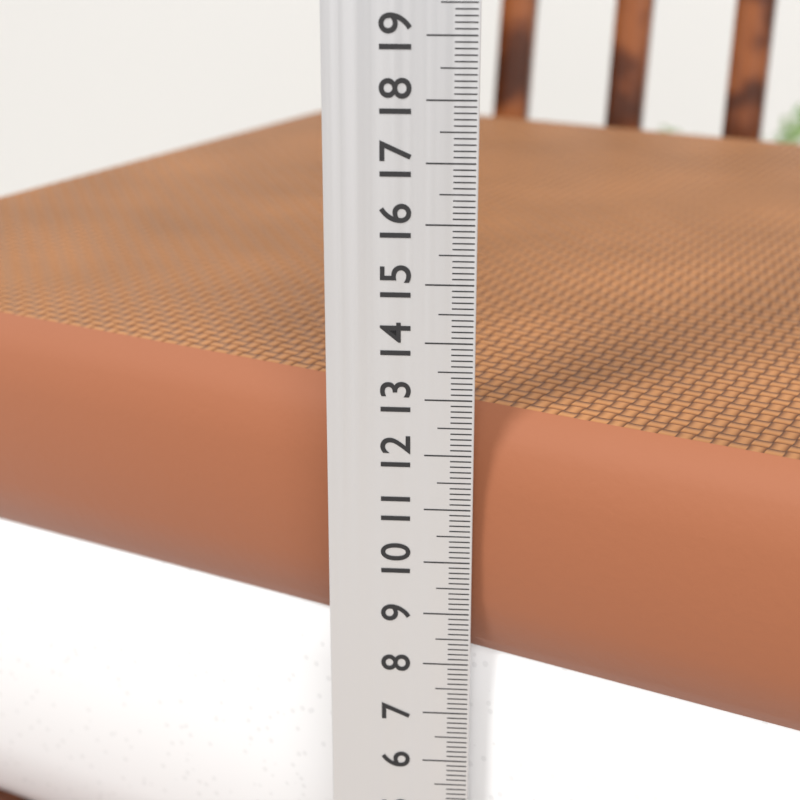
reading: 12.6 cm
